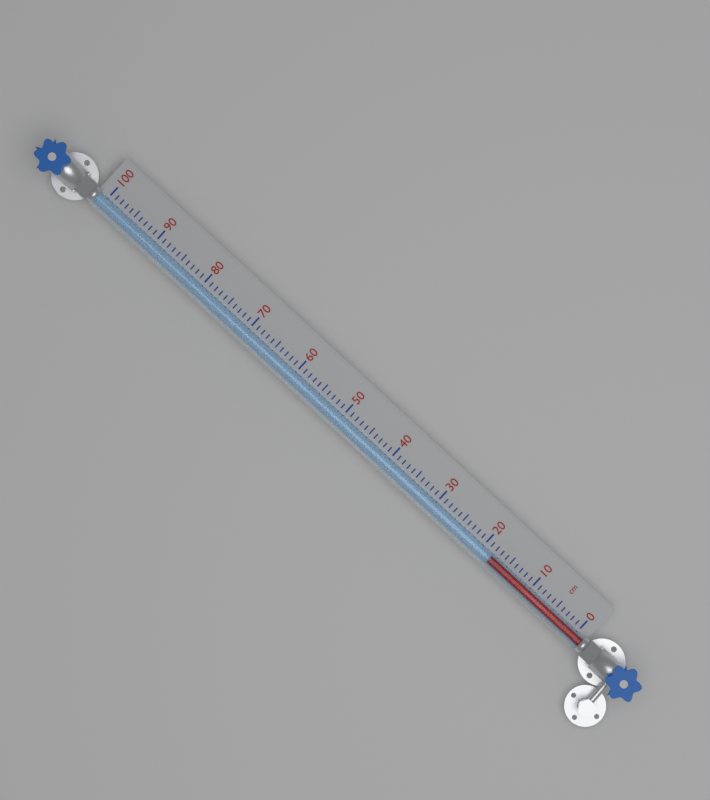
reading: 18 cm
